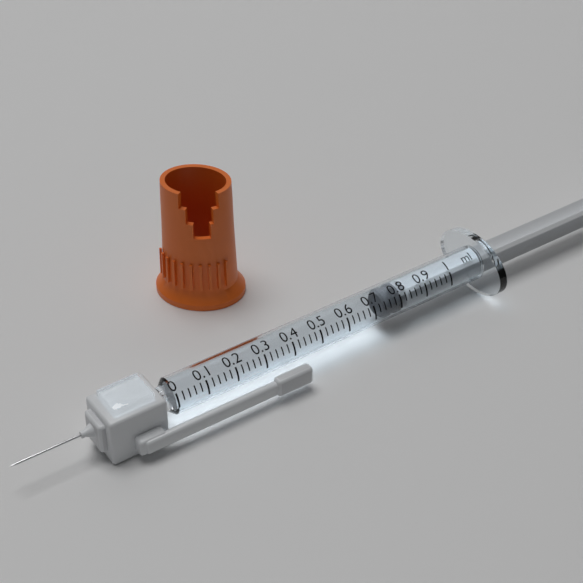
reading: 0.74 ml
